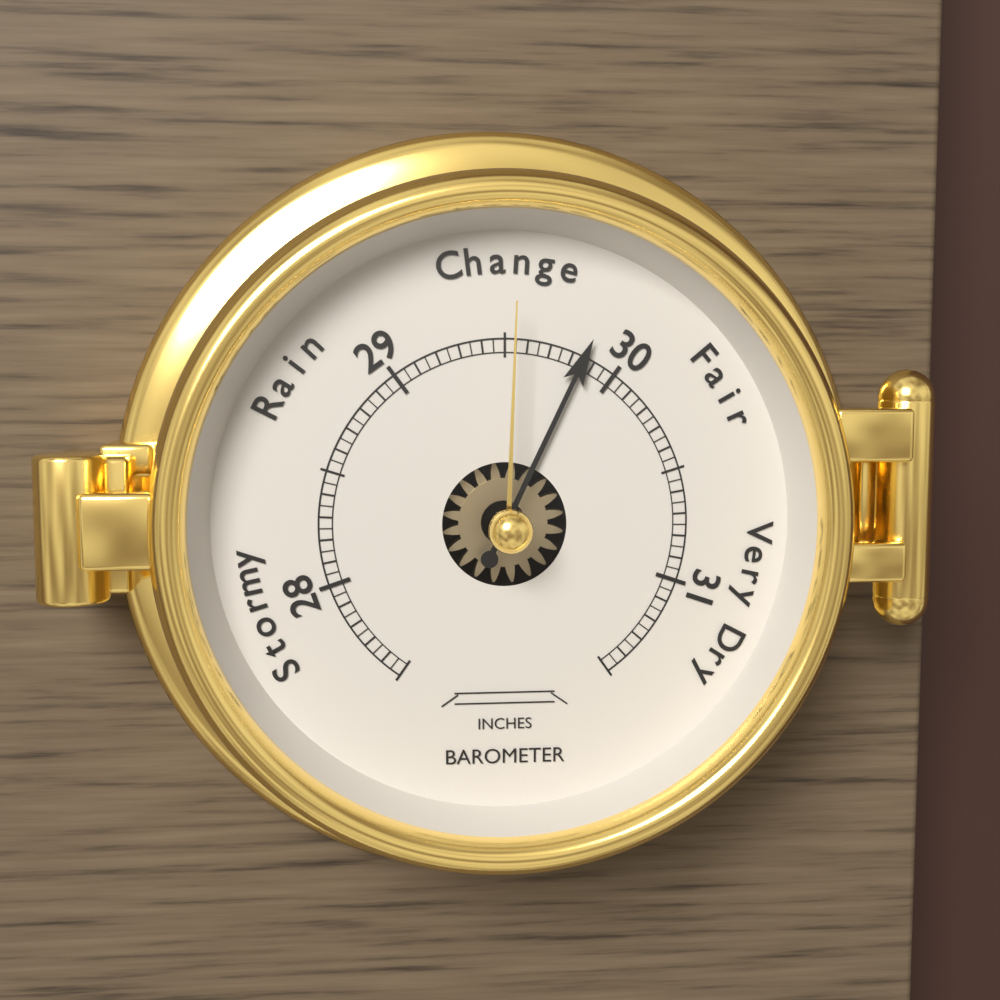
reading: 29.85 inches
